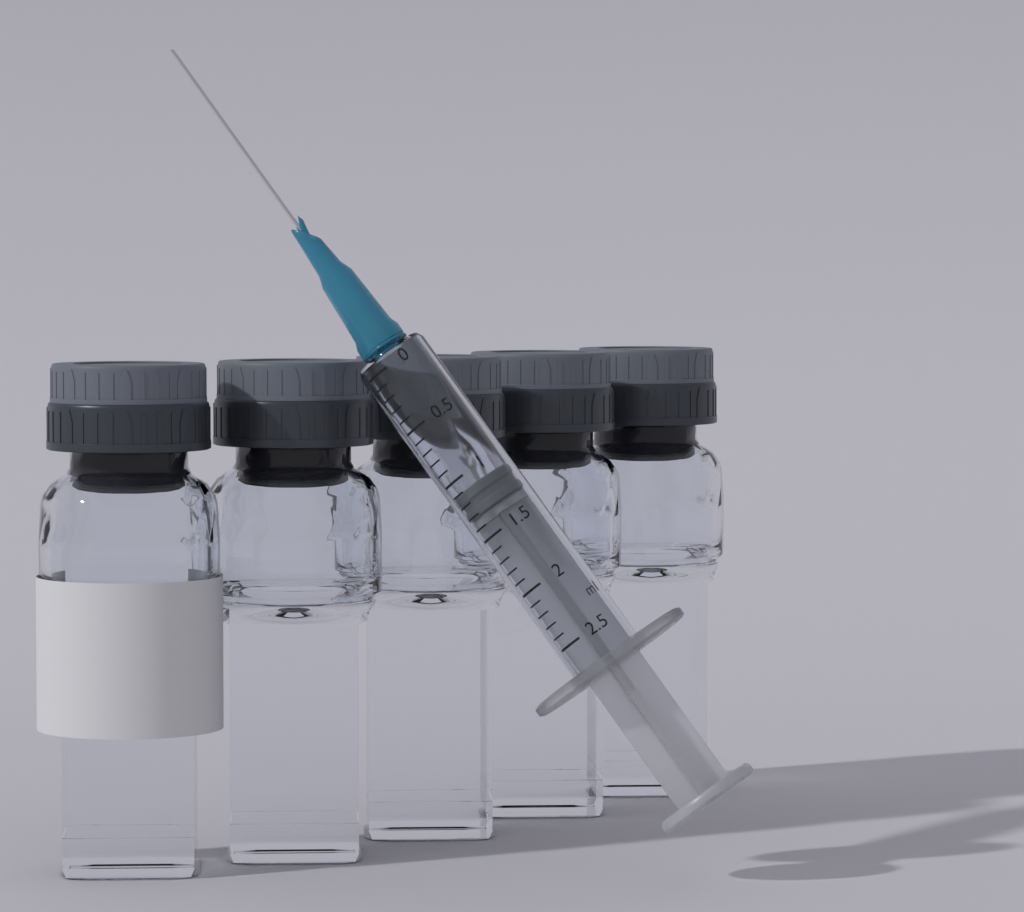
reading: 1.1 ml
